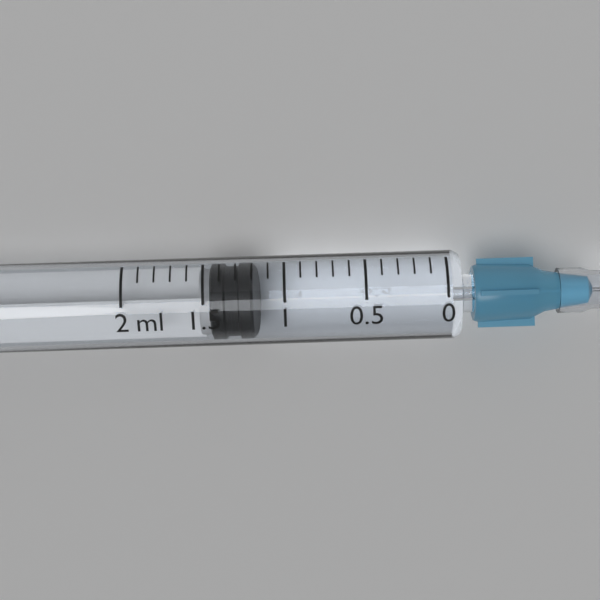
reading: 1.2 ml
